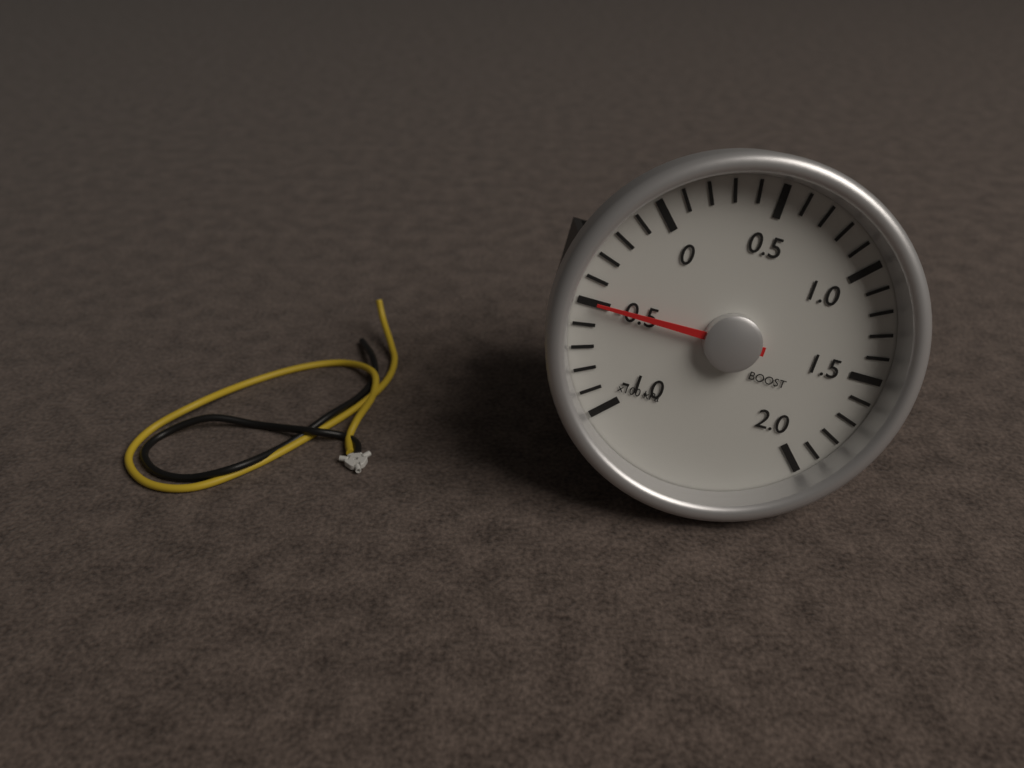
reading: -50 kPa
